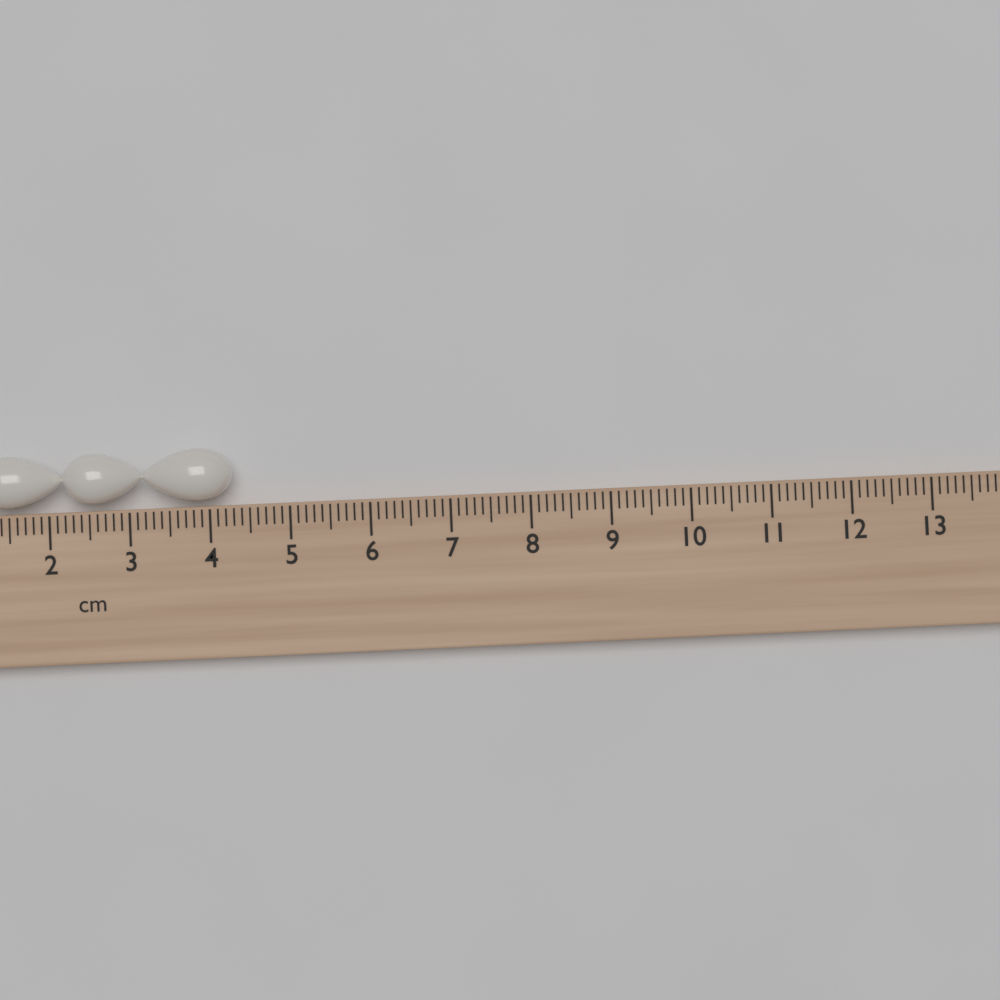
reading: 4.3 cm
